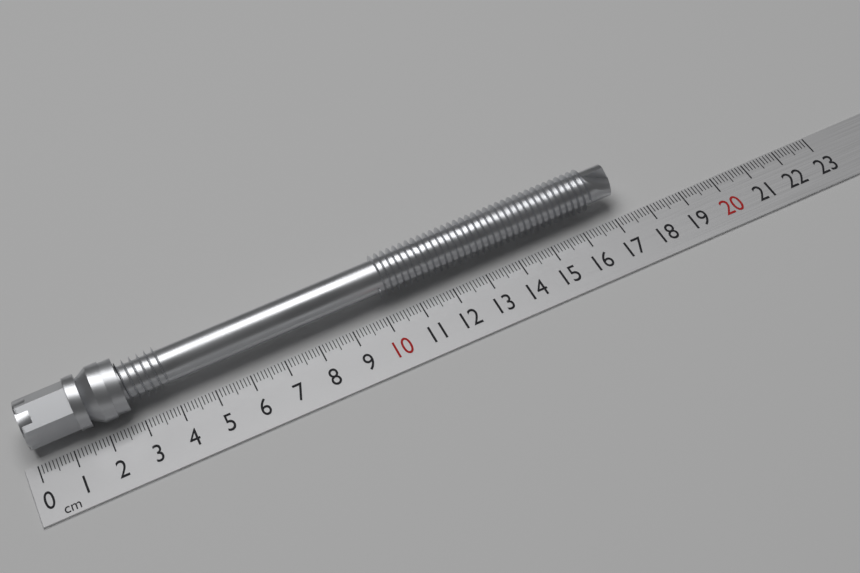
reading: 17.3 cm
